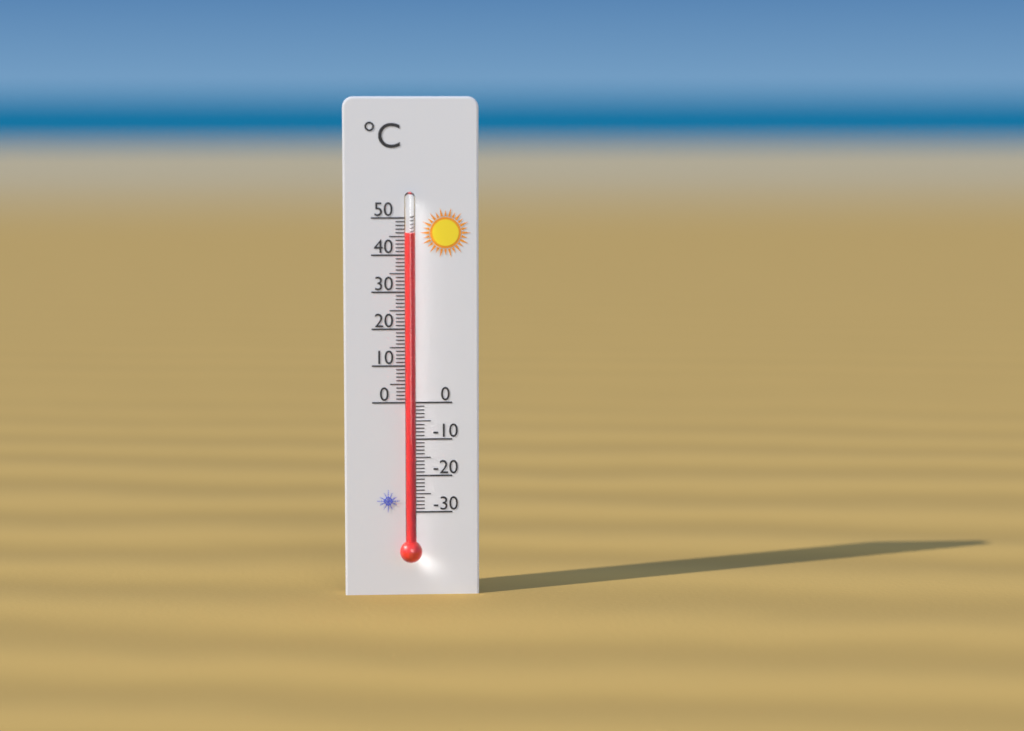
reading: 46 °C
